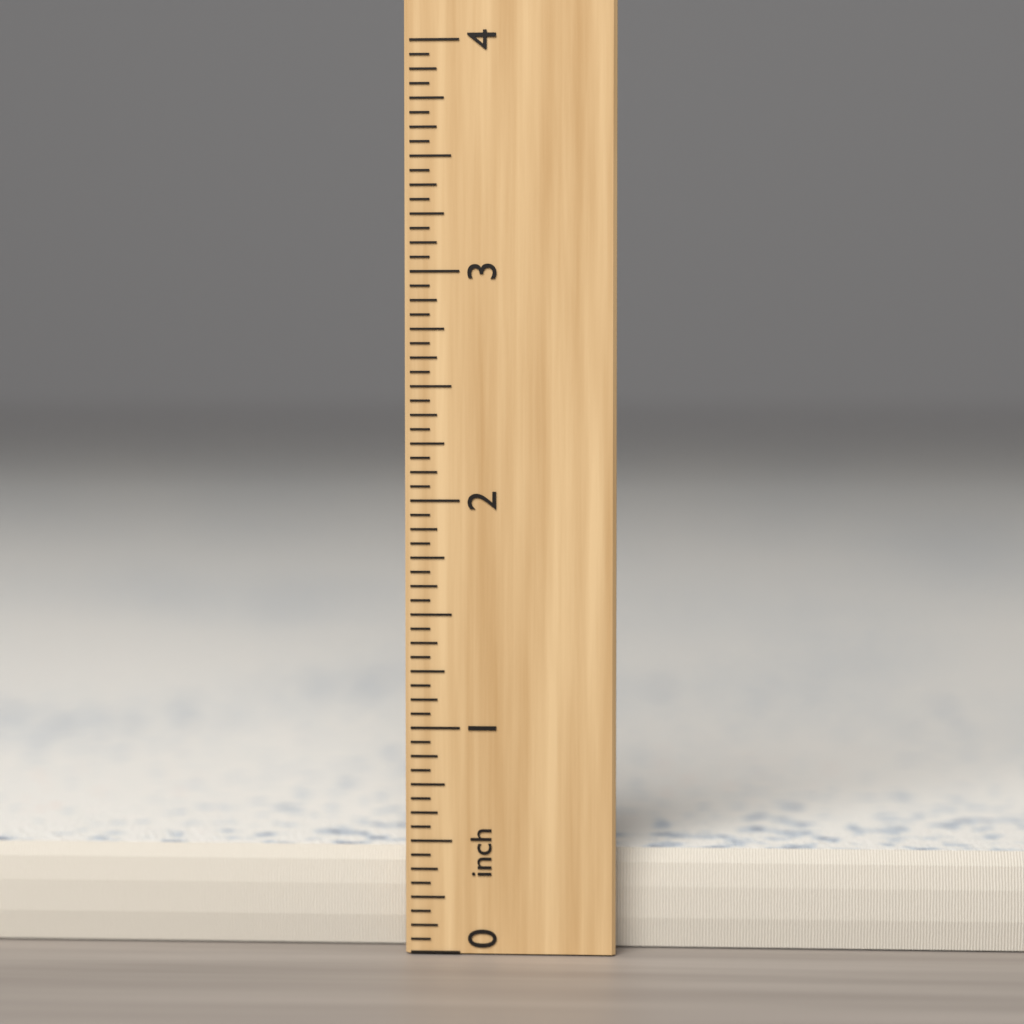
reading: 0.4375 inch
